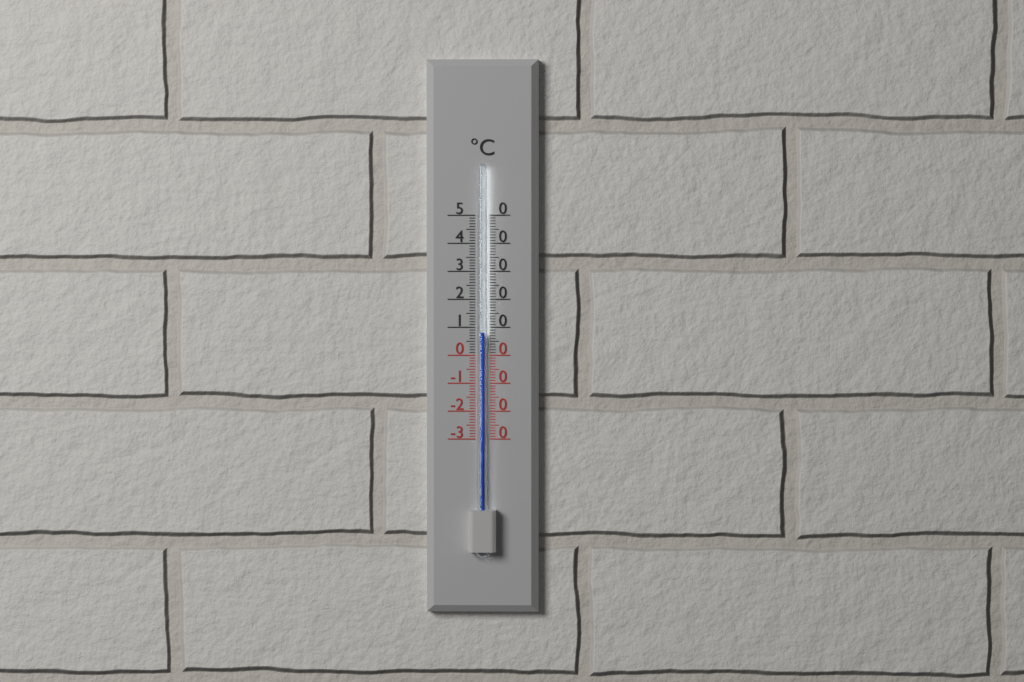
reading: 8 °C
